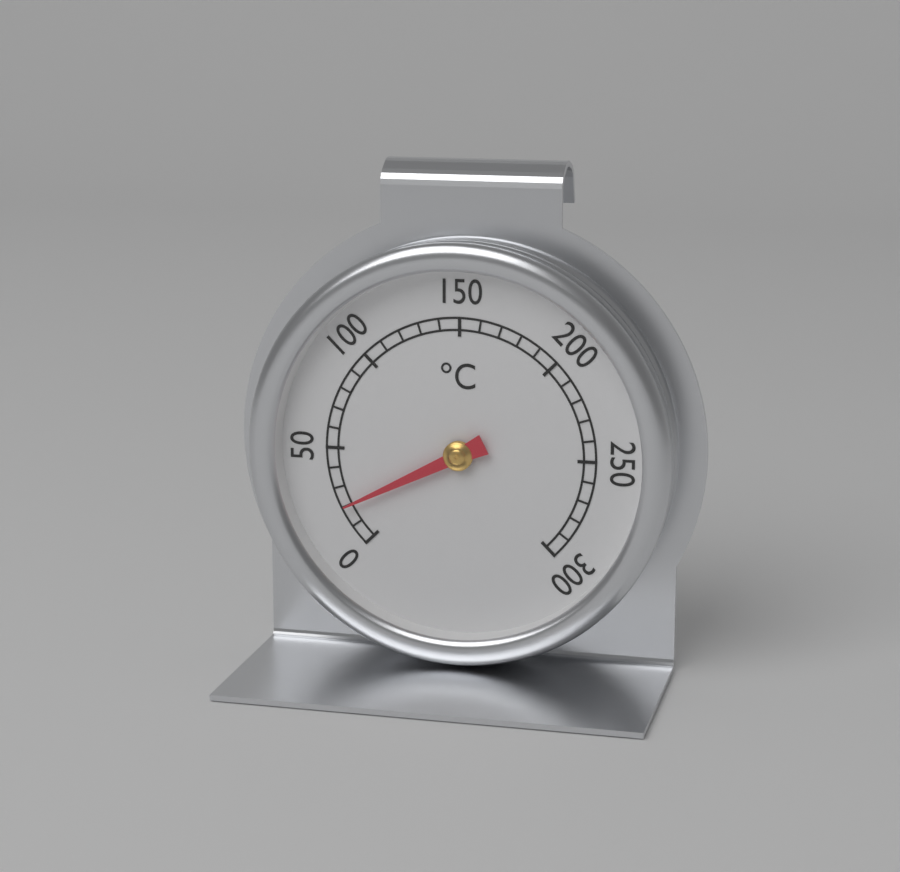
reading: 20 °C
